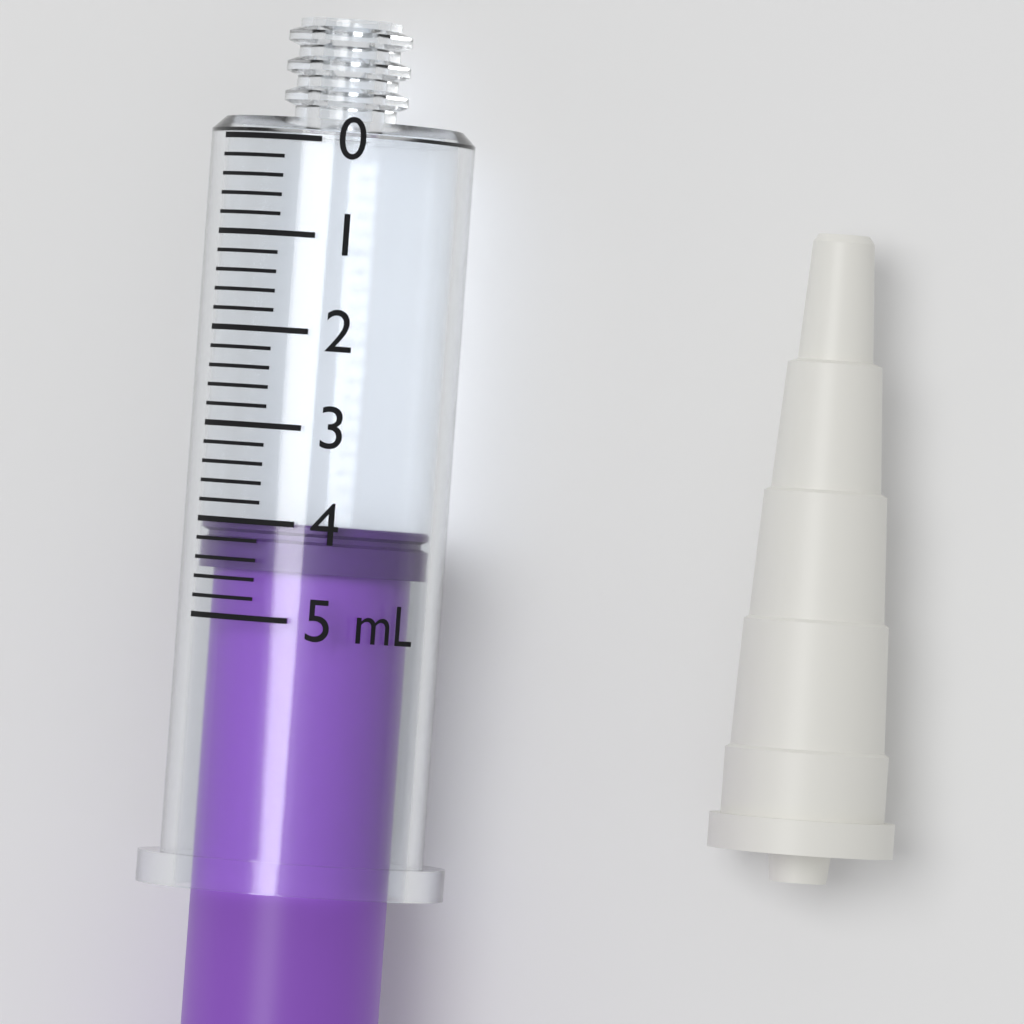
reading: 4.0 mL
